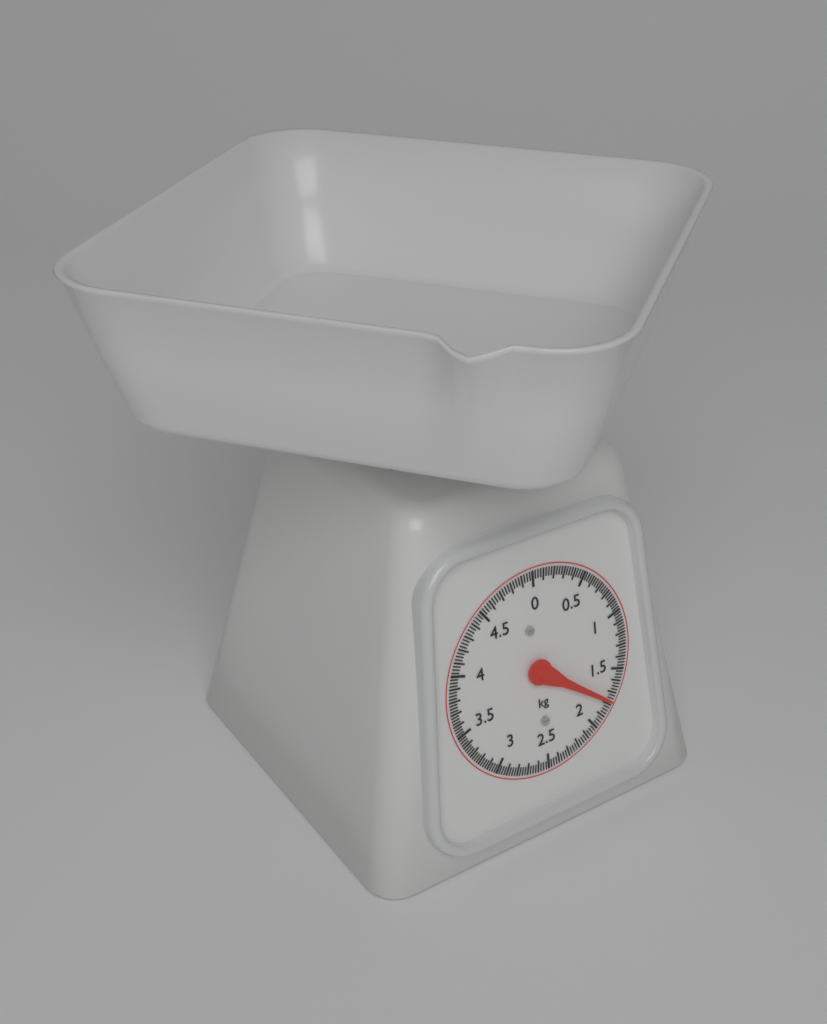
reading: 1.775 kg
